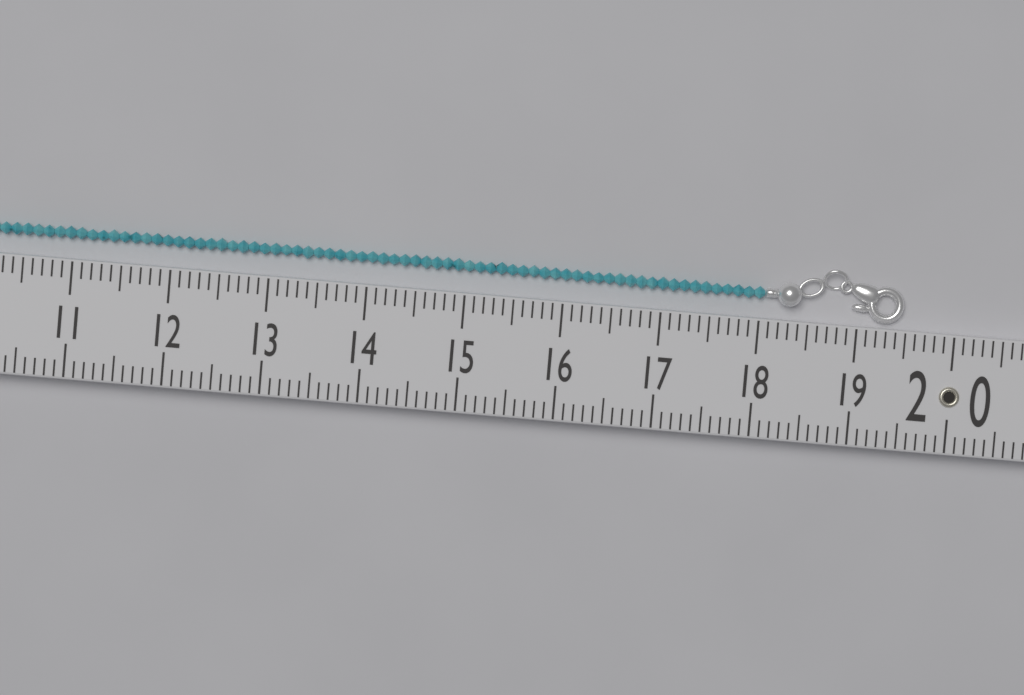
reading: 19.5 (no unit)
